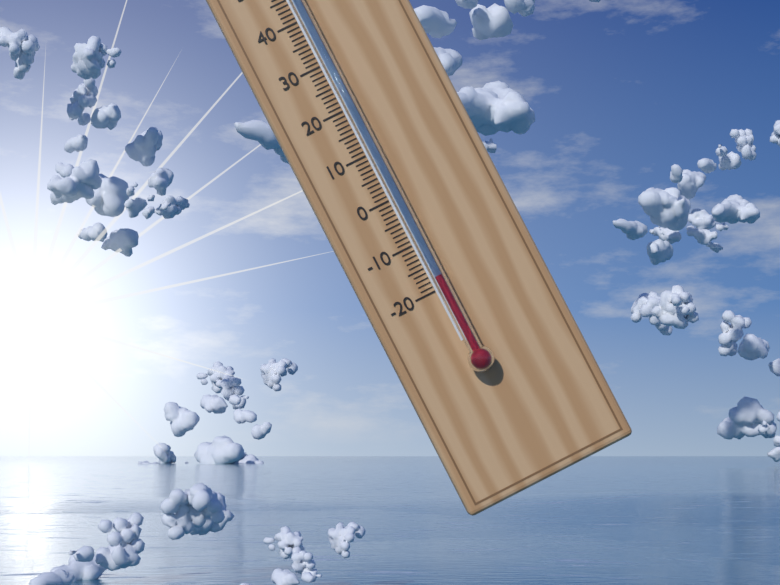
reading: -18 °C
